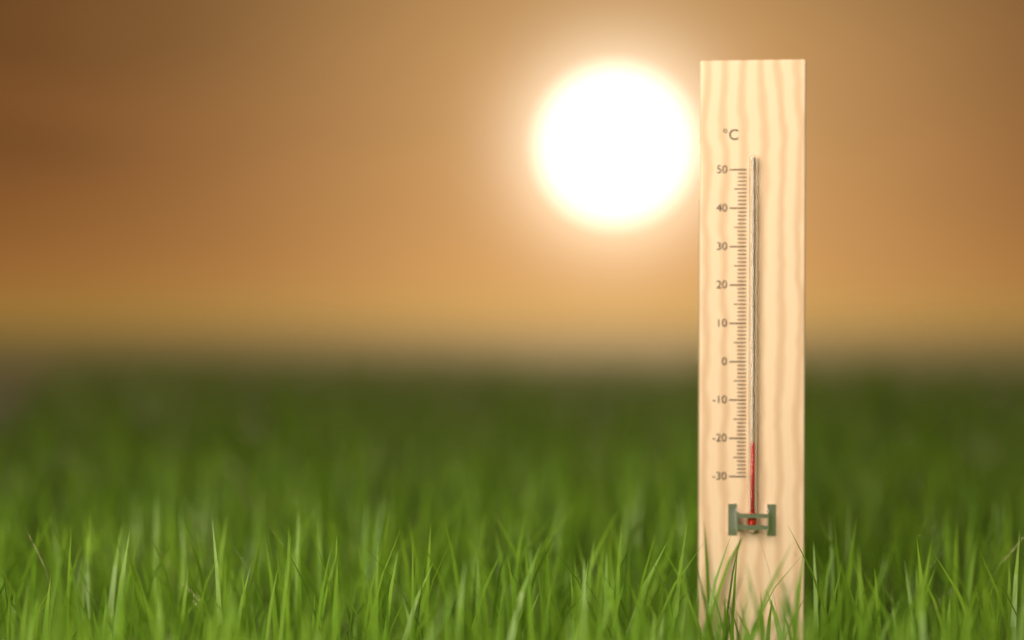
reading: -21 °C
